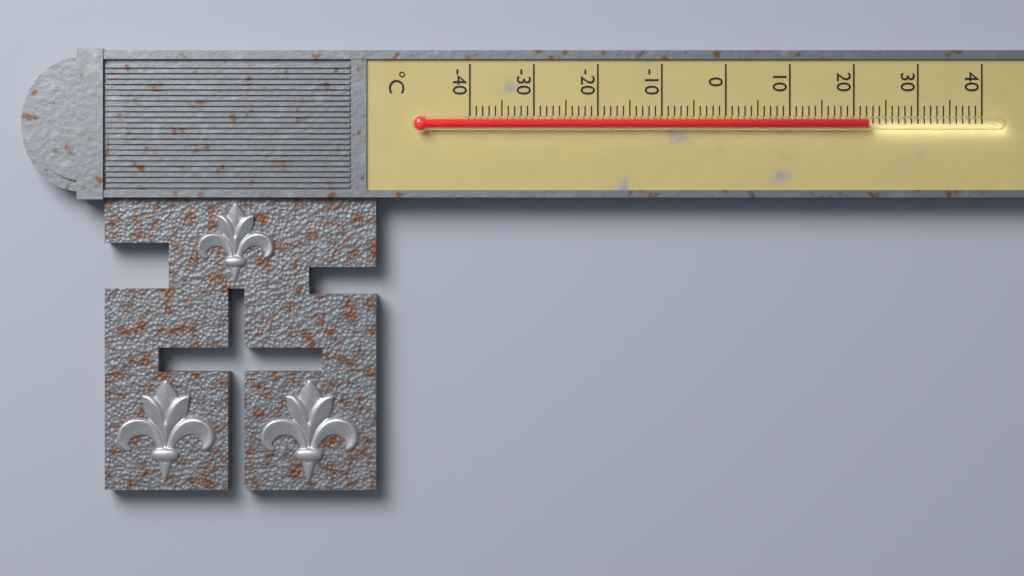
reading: 22 °C
